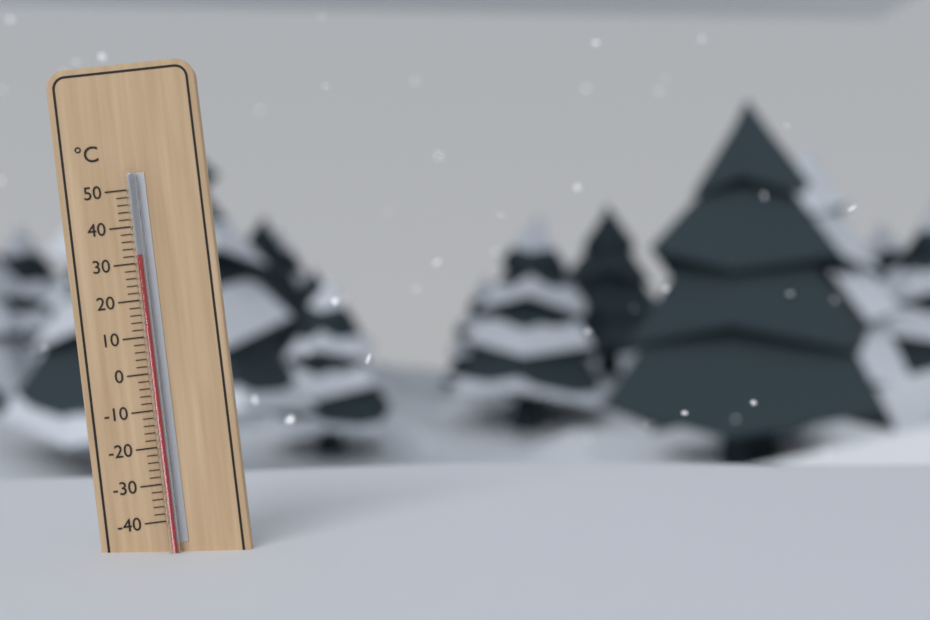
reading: 32 °C
